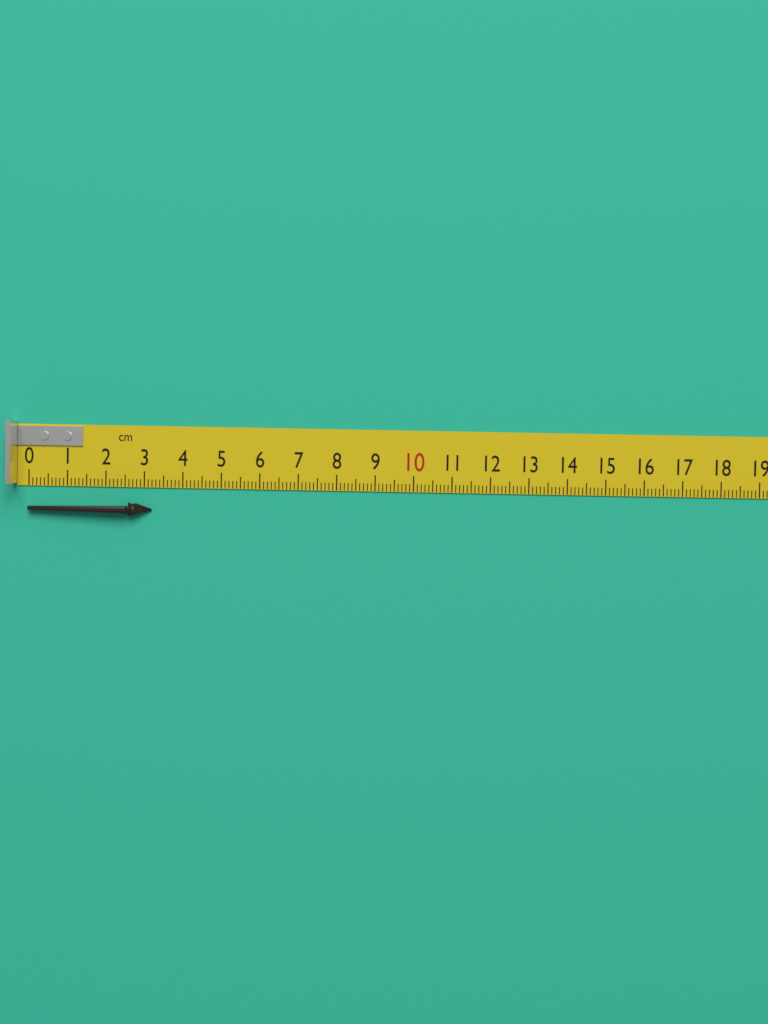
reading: 3.2 cm
